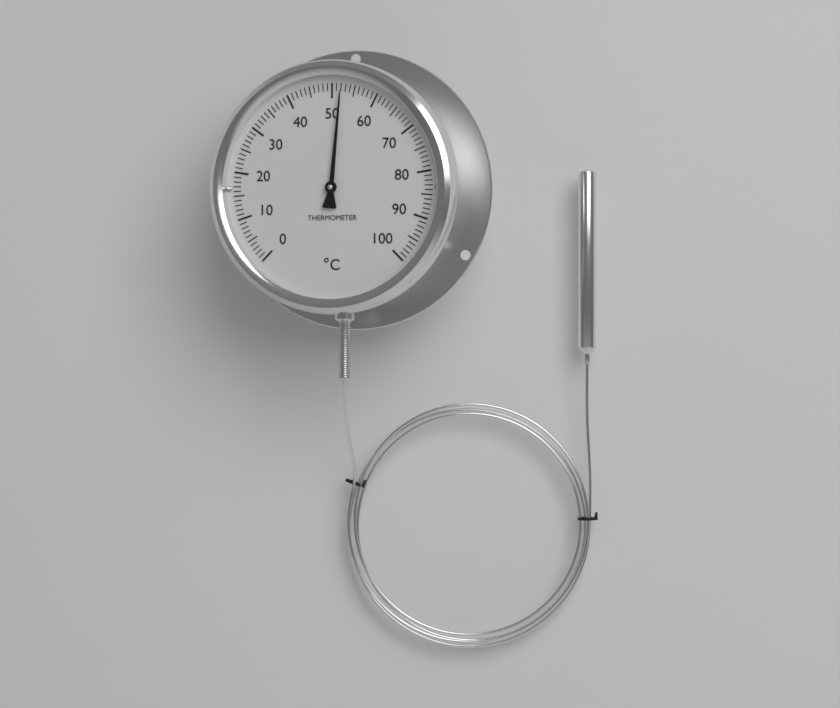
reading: 52 °C
